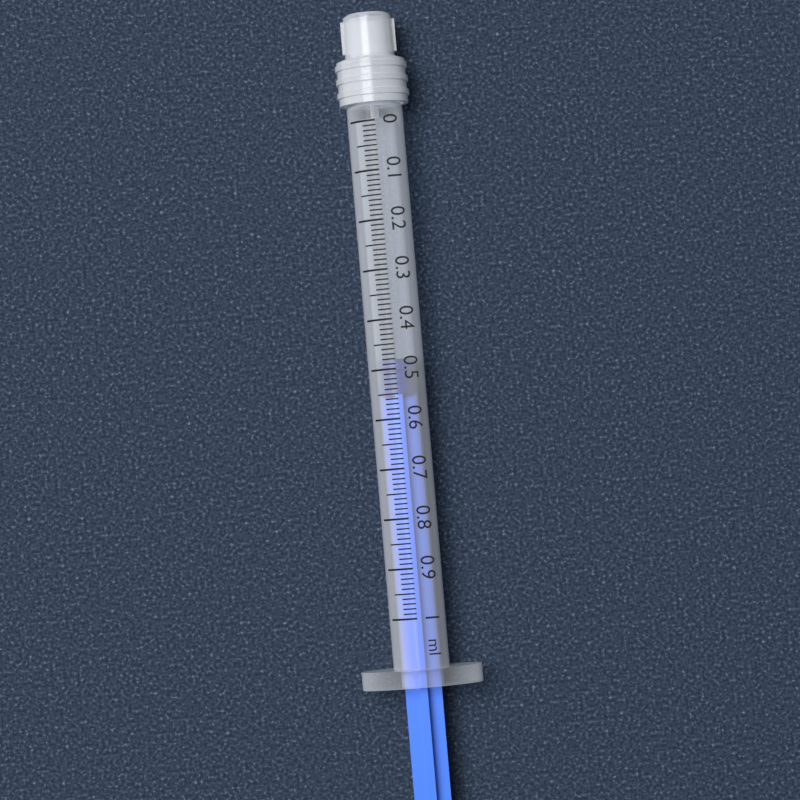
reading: 0.48 ml
